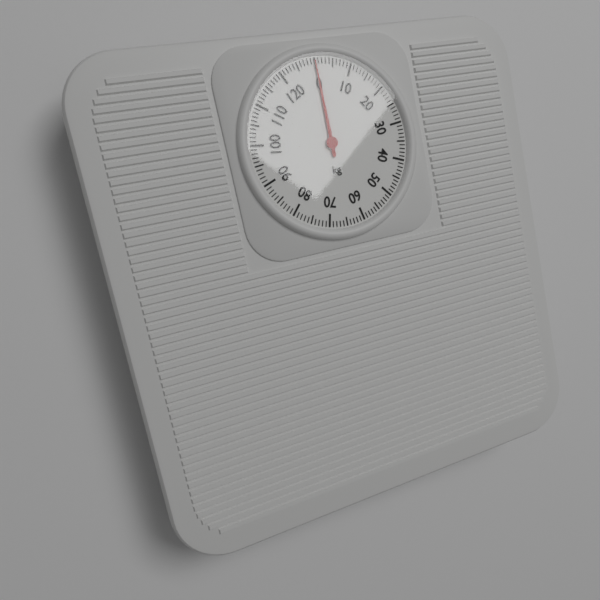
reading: 0 kg
